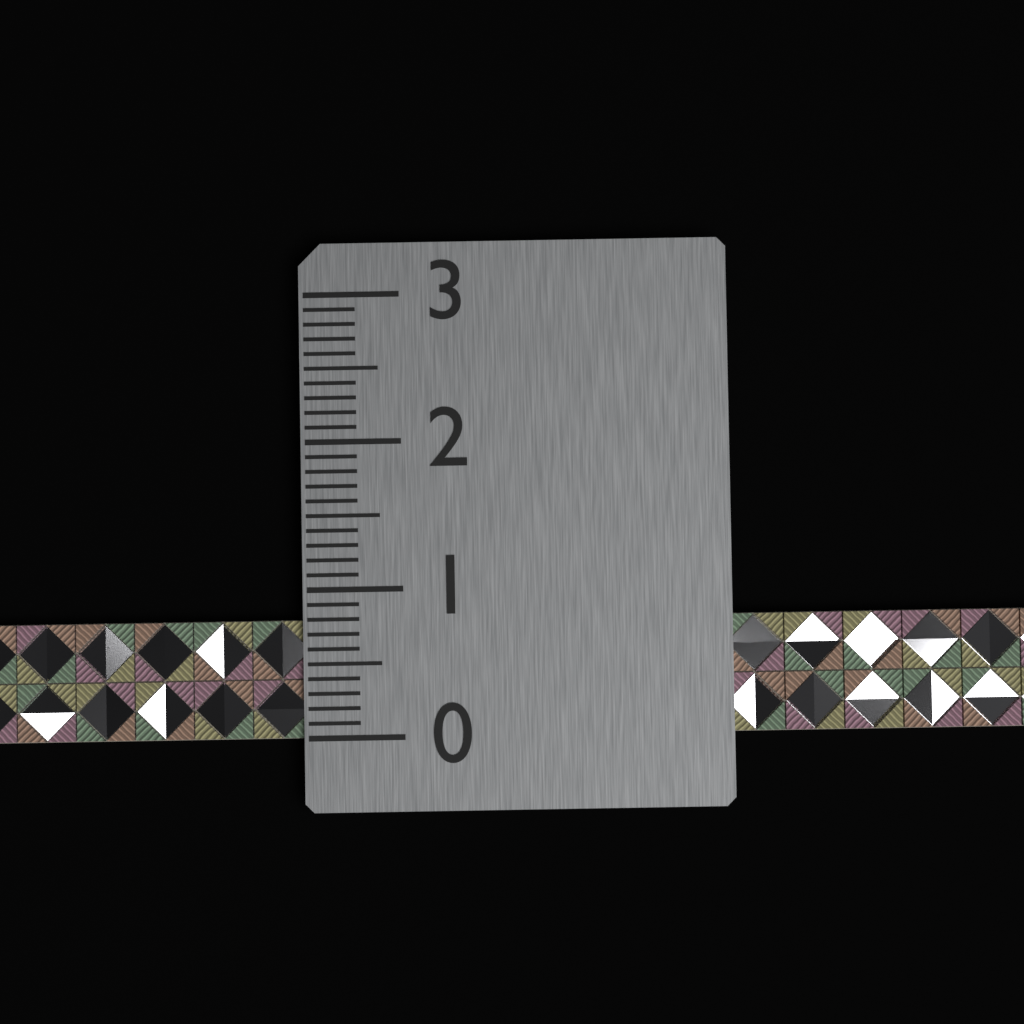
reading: 0.8 (no unit)
